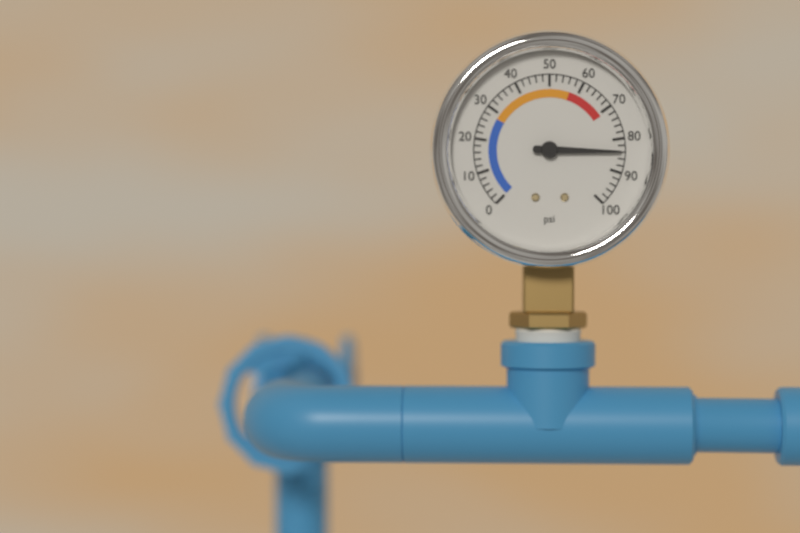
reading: 84 psi
